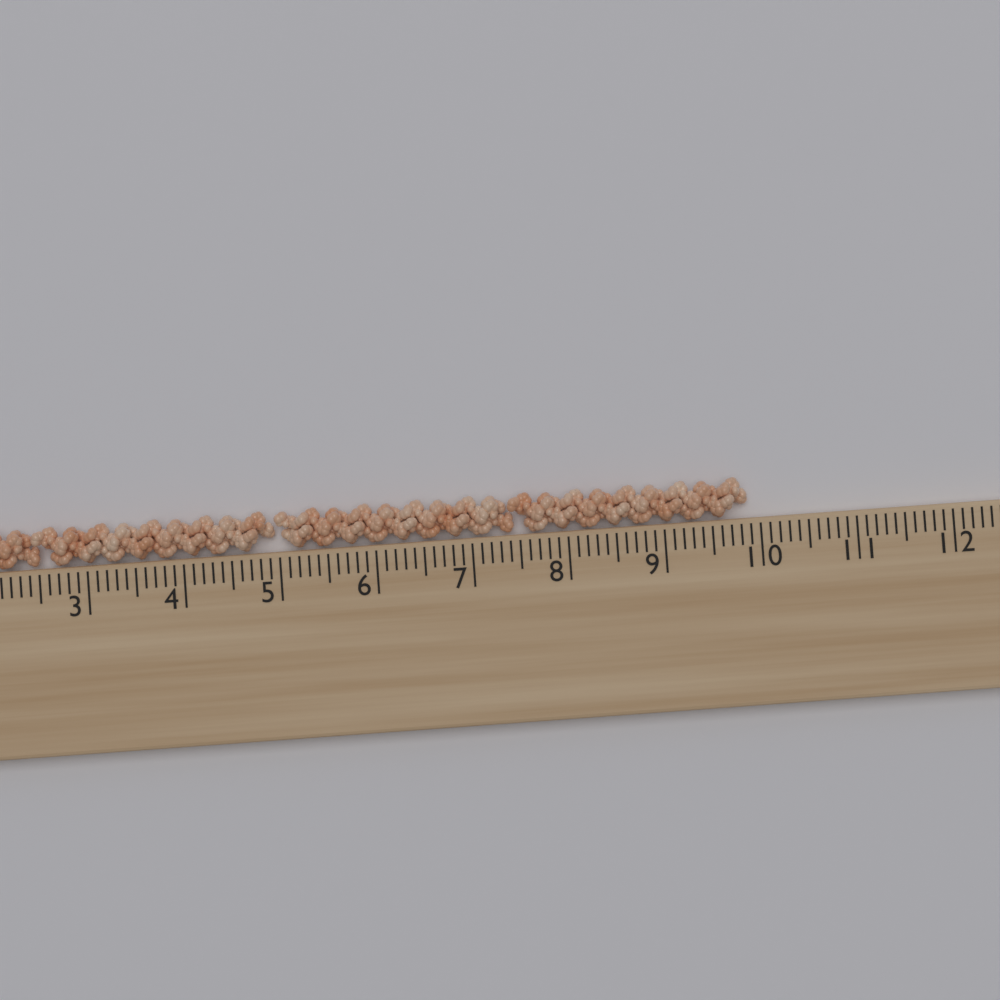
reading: 9.9 cm
